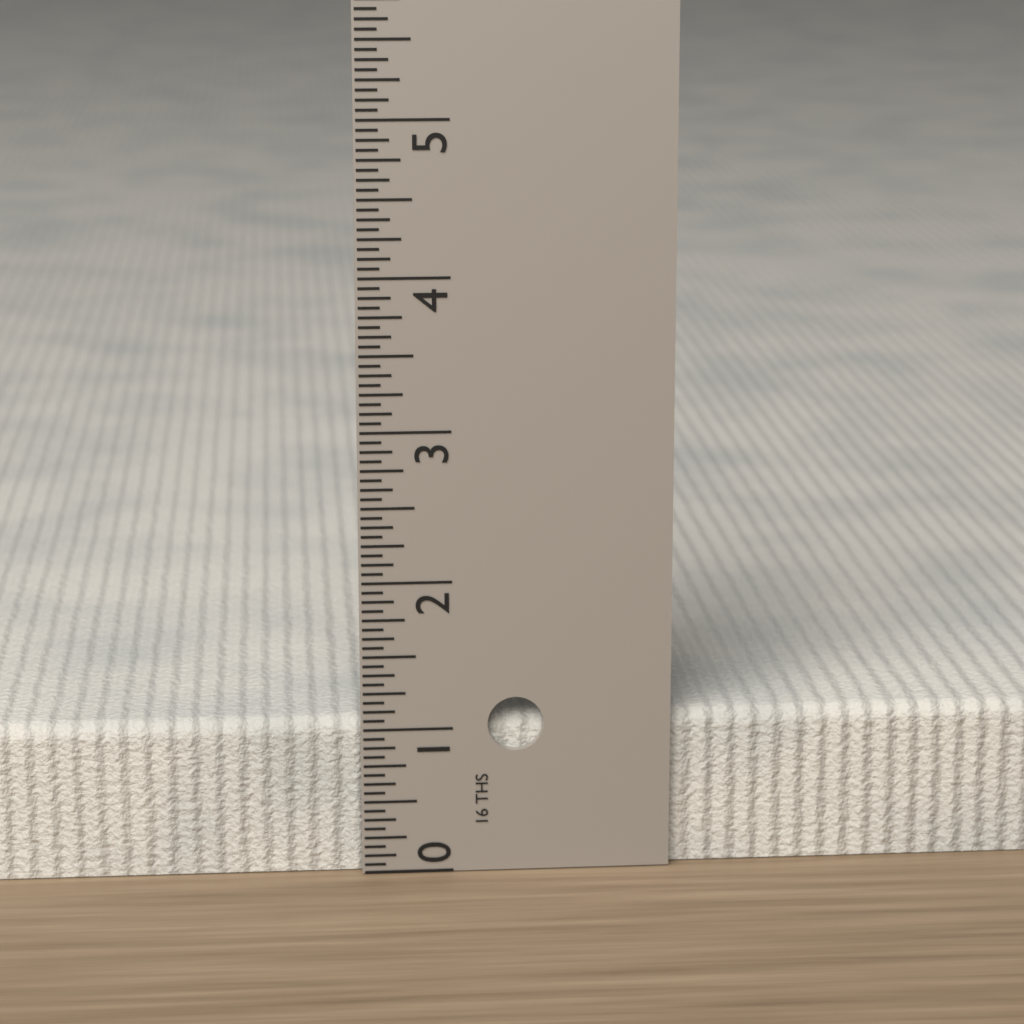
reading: 1.0625 in
